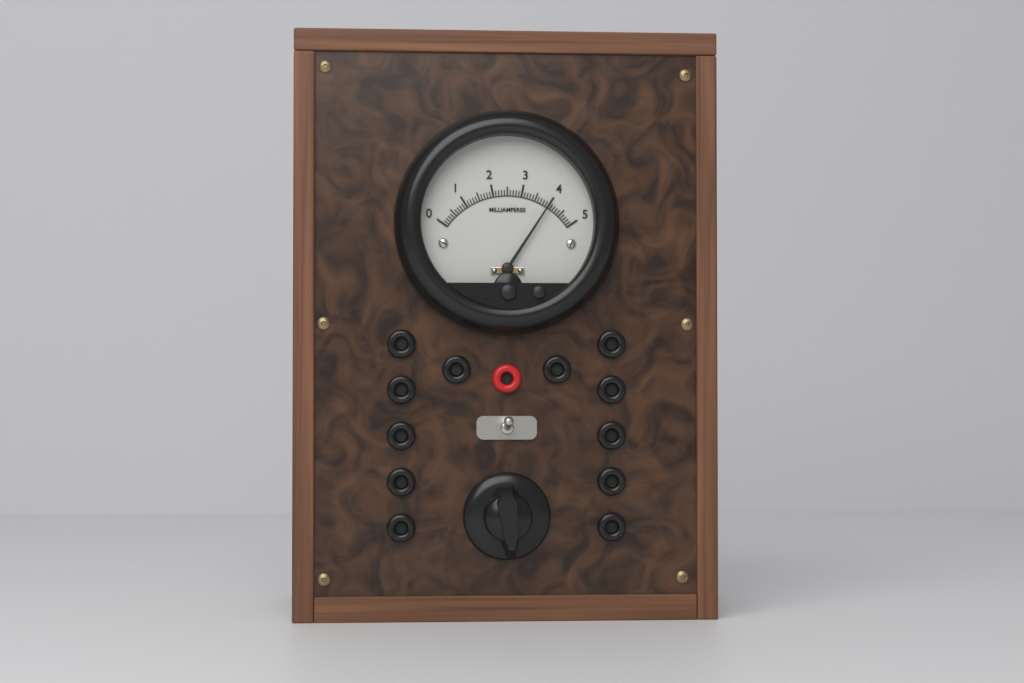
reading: 4.0 mA
